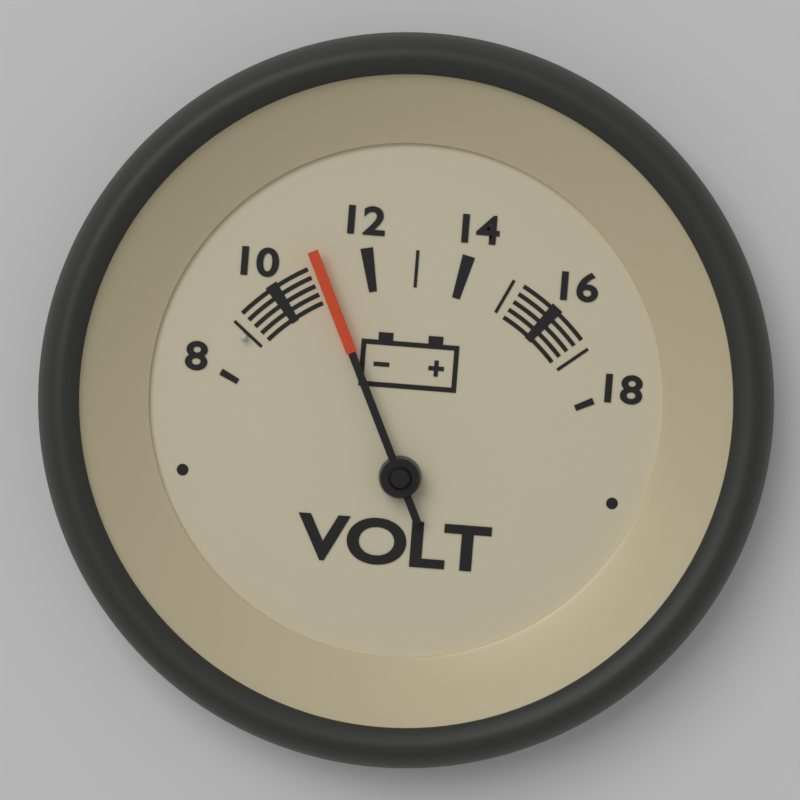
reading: 11 V
